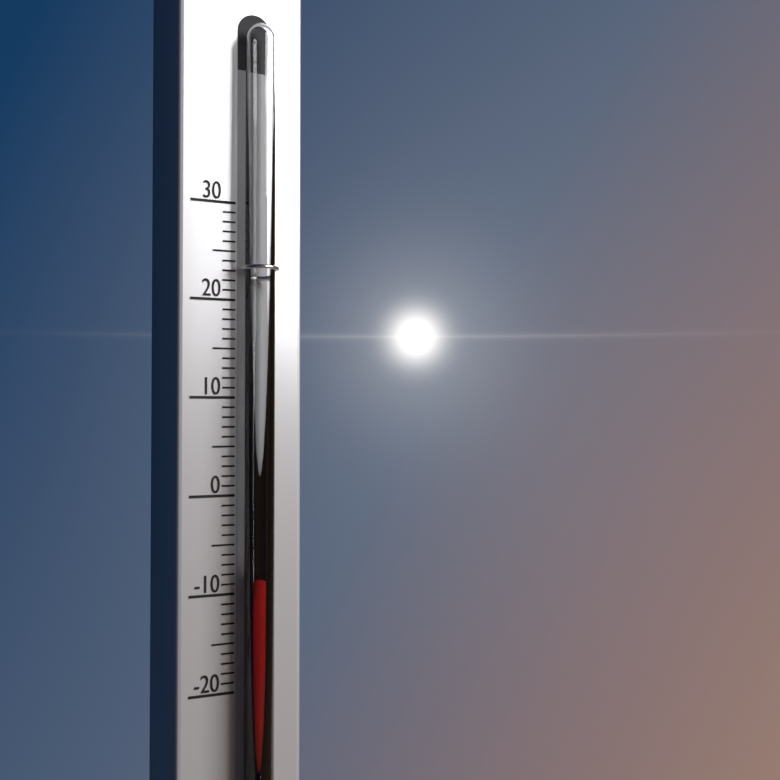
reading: -8 (no unit)
